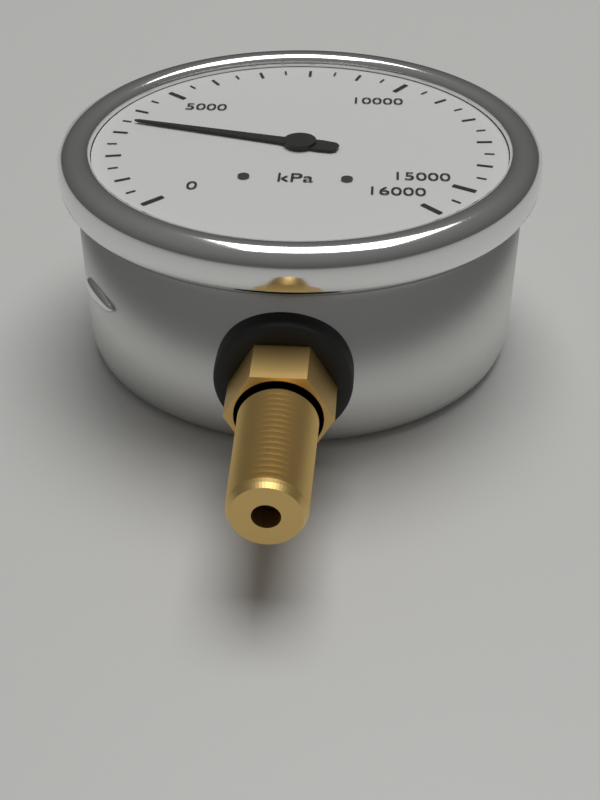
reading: 3500 kPa
